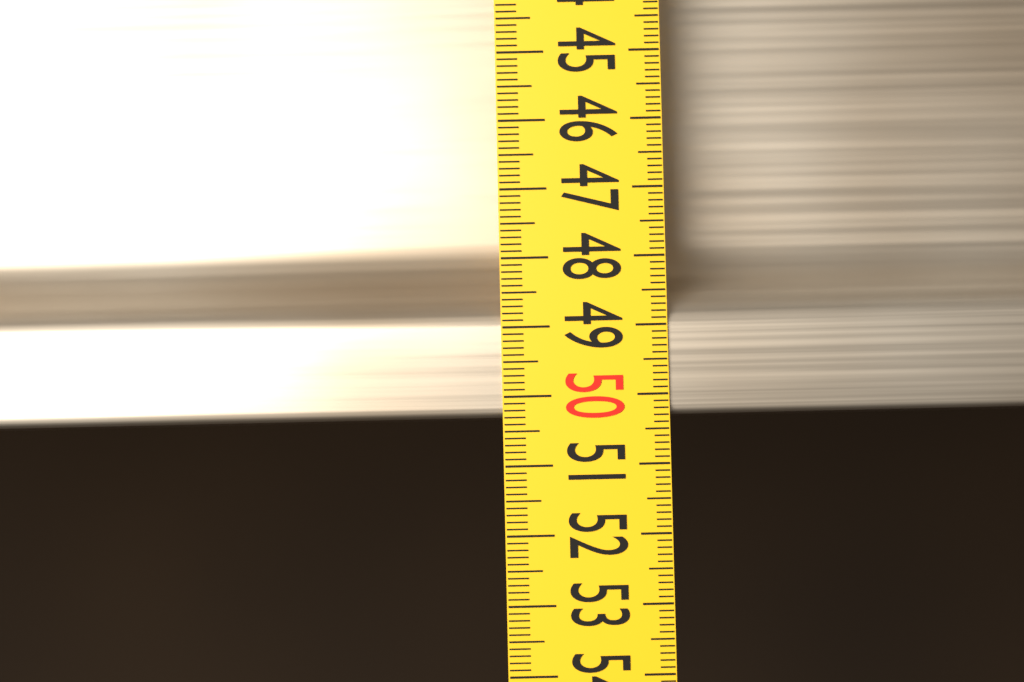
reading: 50.3 (no unit)
